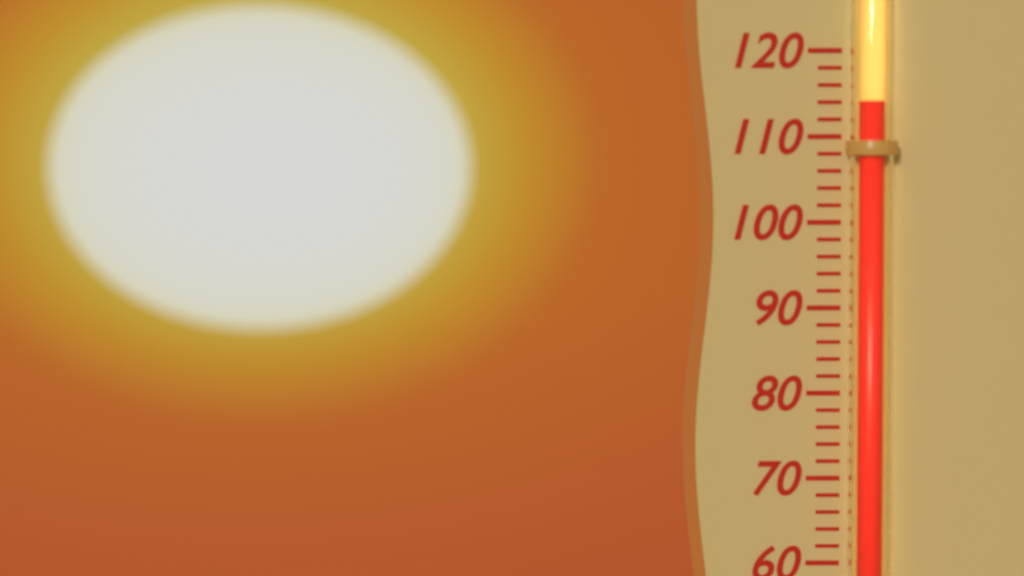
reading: 114 (no unit)
